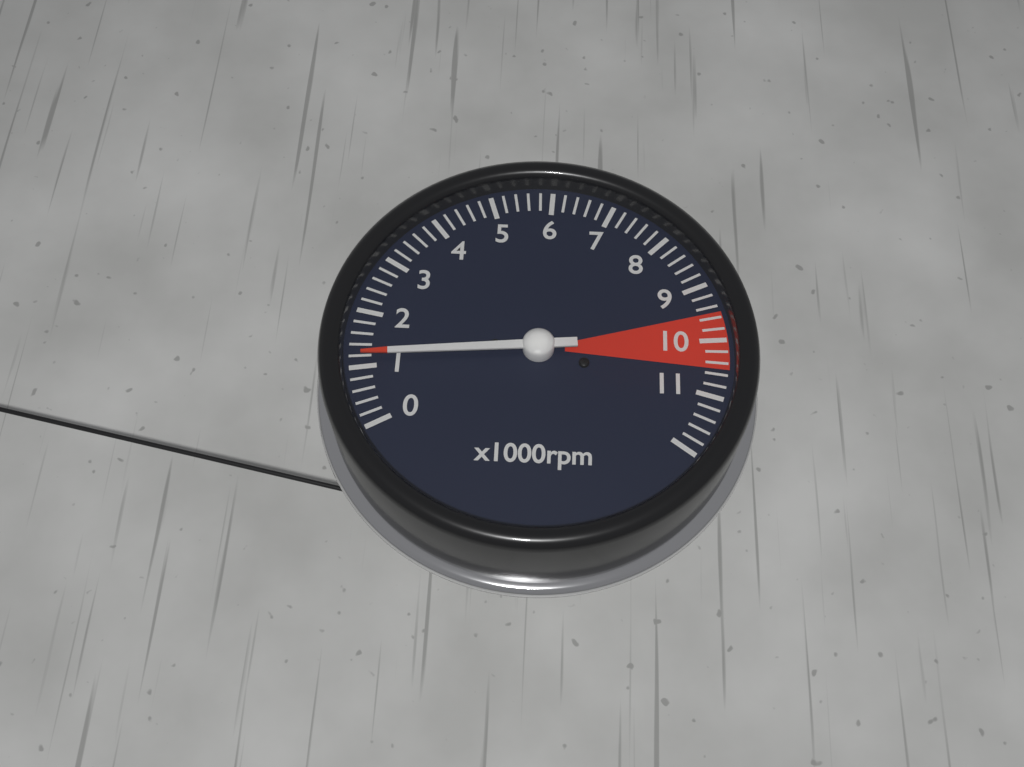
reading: 1200 rpm
